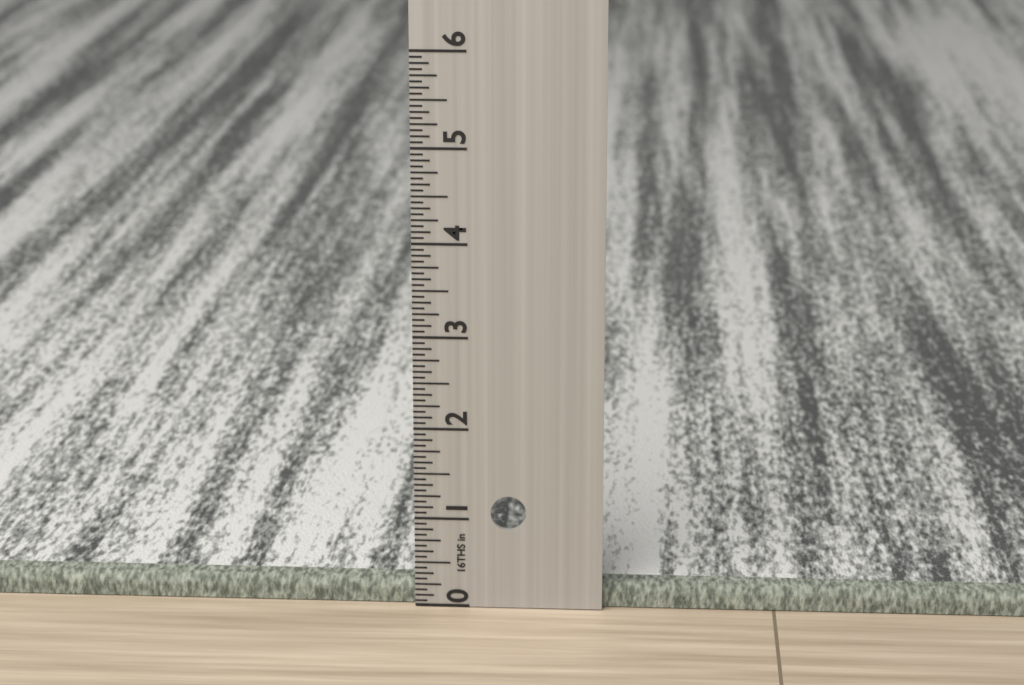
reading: 0.2500 in
